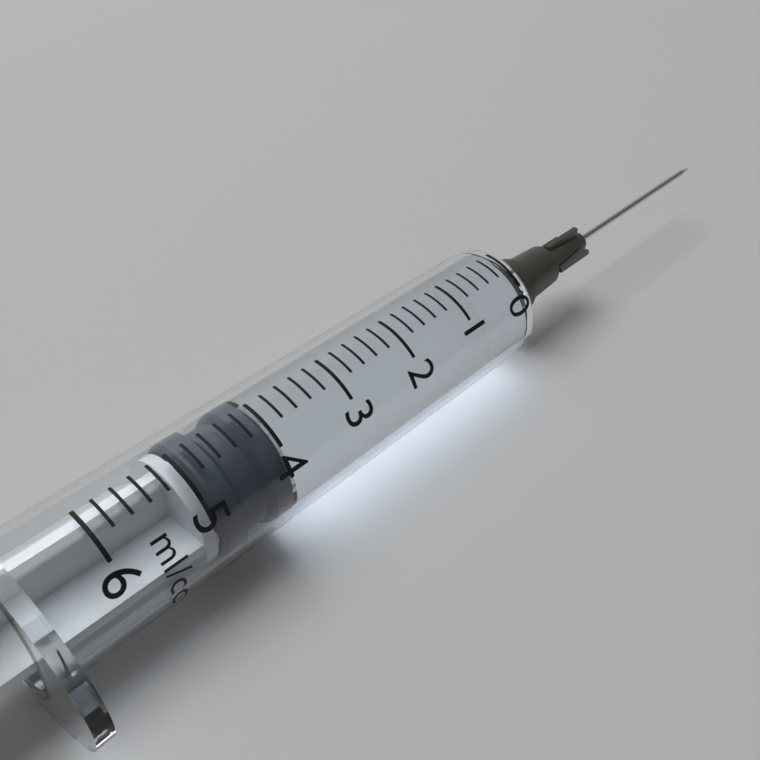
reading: 4.0 ml
